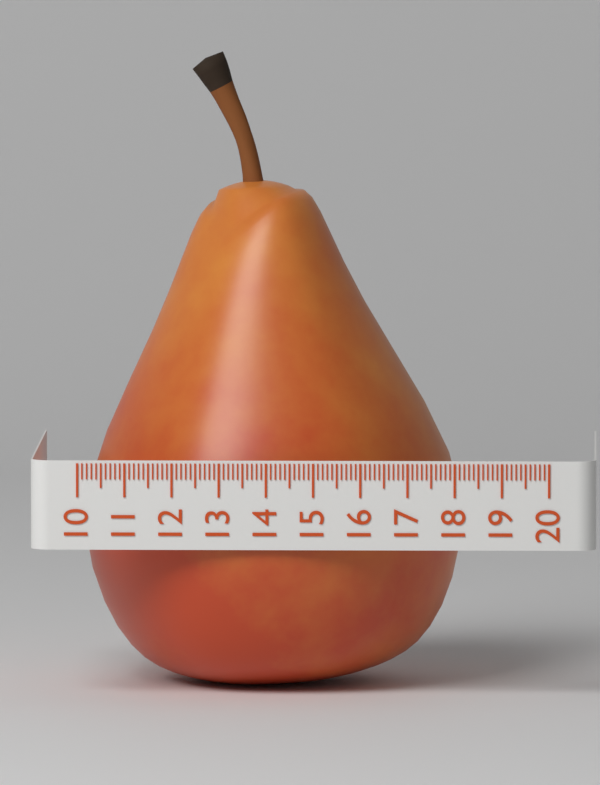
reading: 18.1 (no unit)
